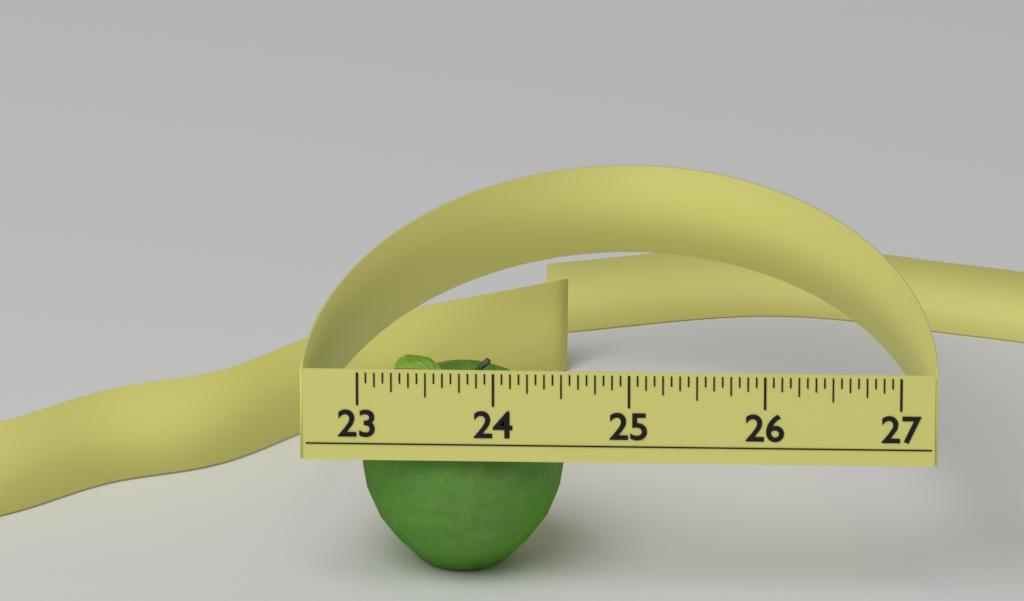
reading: 24.5000 (no unit)
